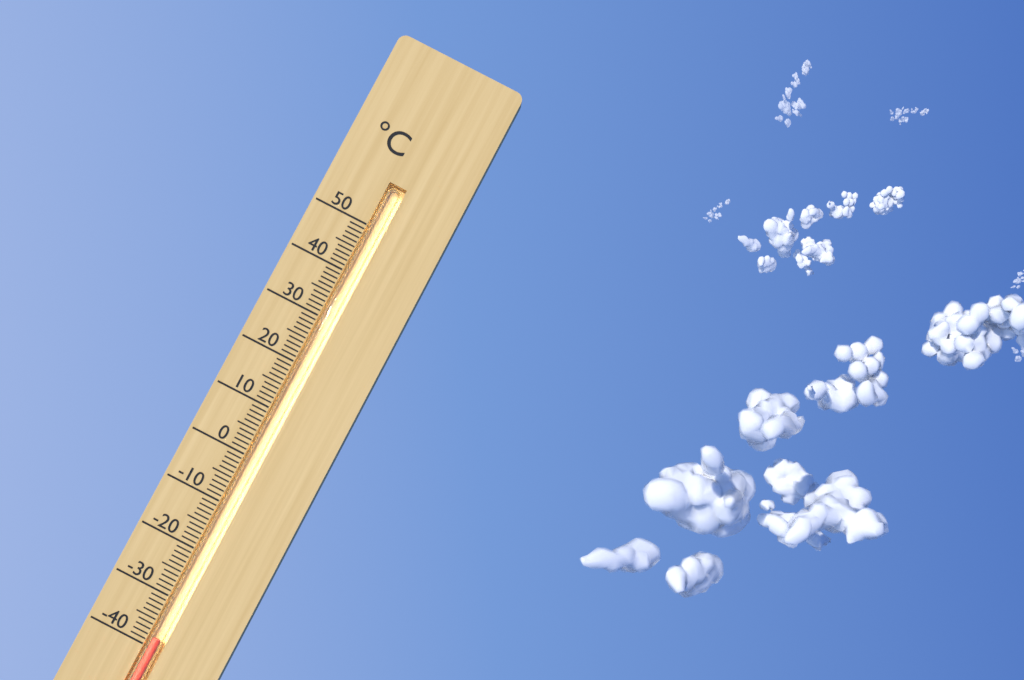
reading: -38 °C
